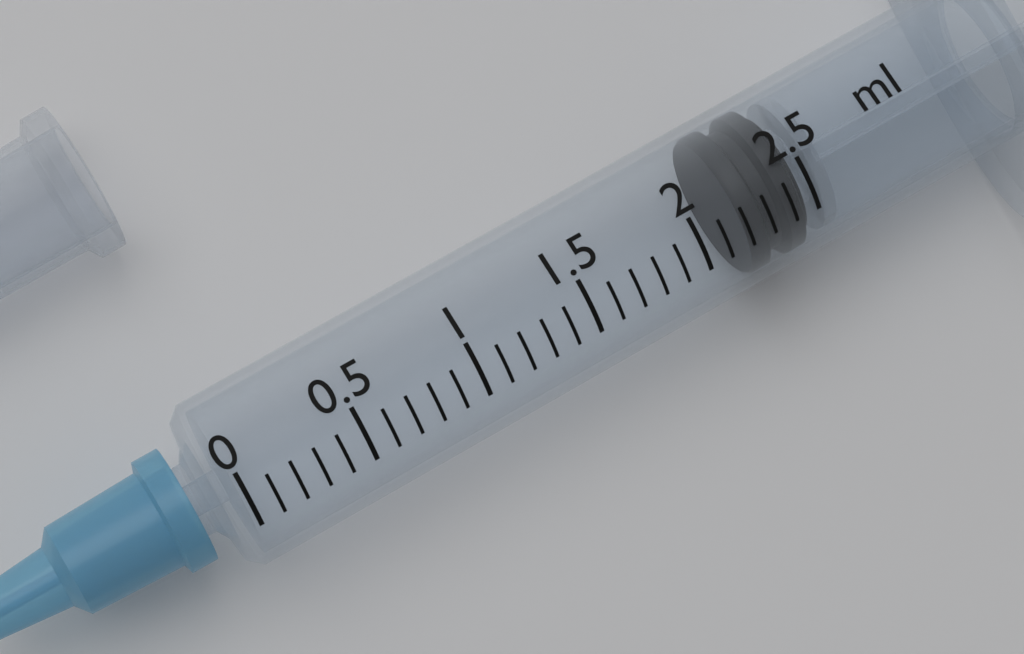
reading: 2.2 ml
